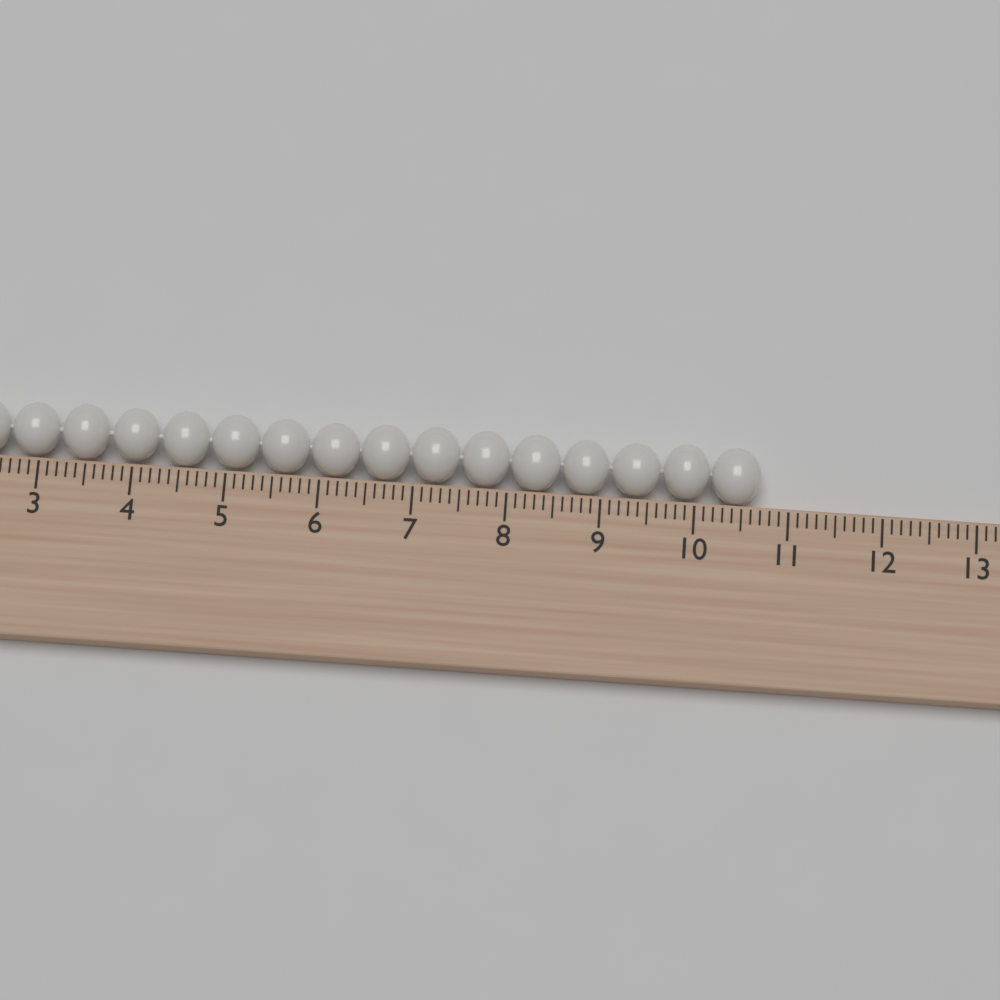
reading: 10.7 cm
